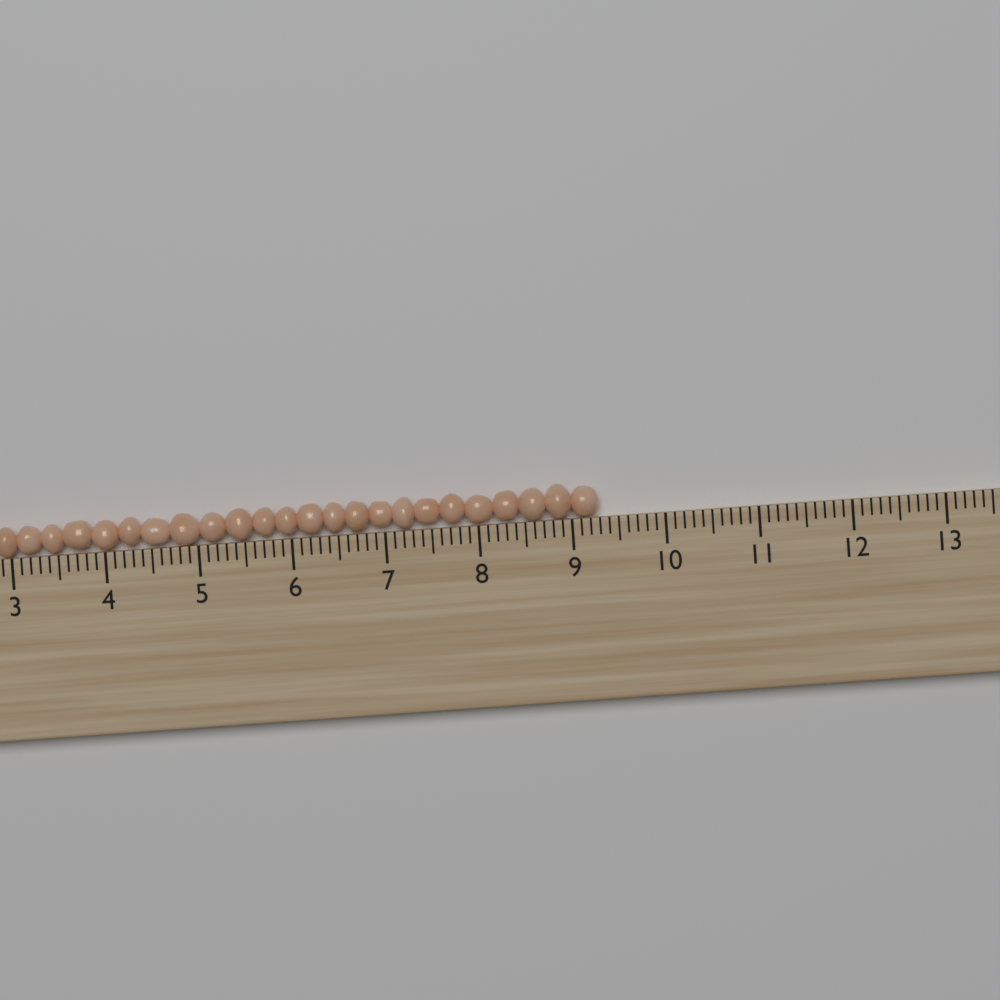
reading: 9.3 (no unit)
